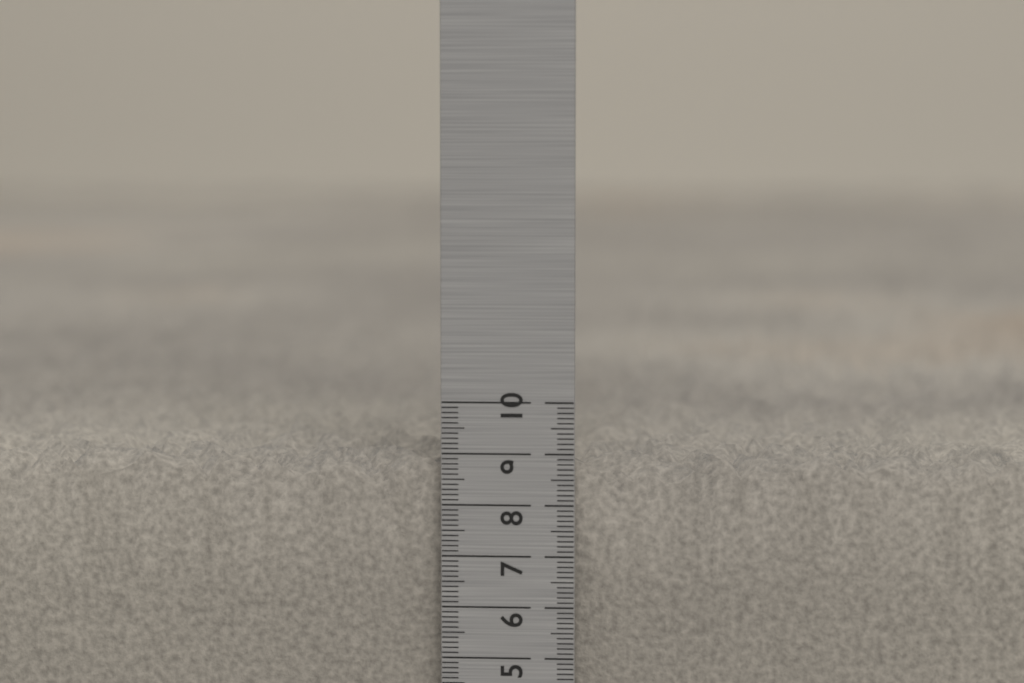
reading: 9.1 cm
